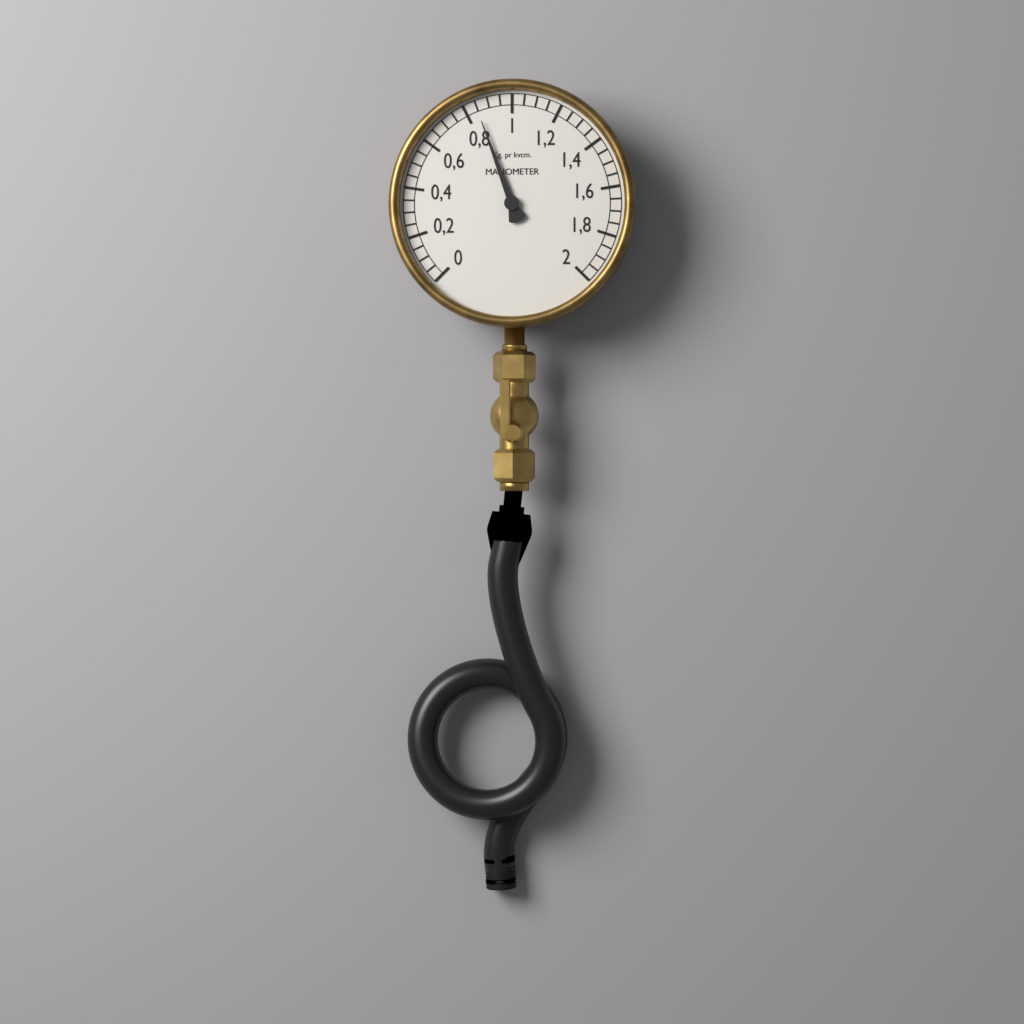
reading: 0.85 kg/cm²
